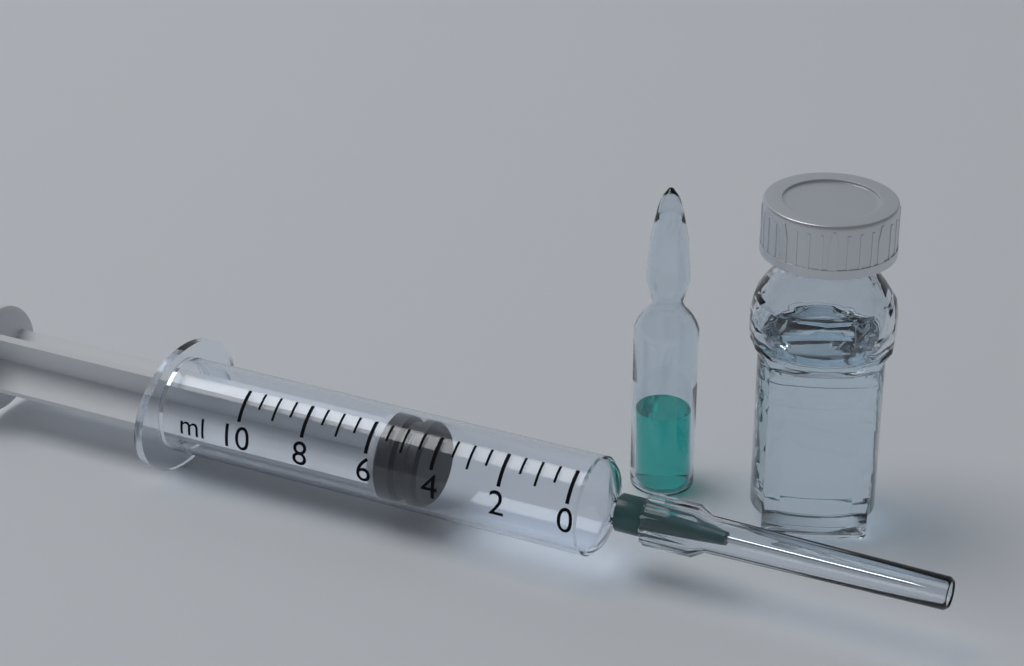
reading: 4.5 ml
